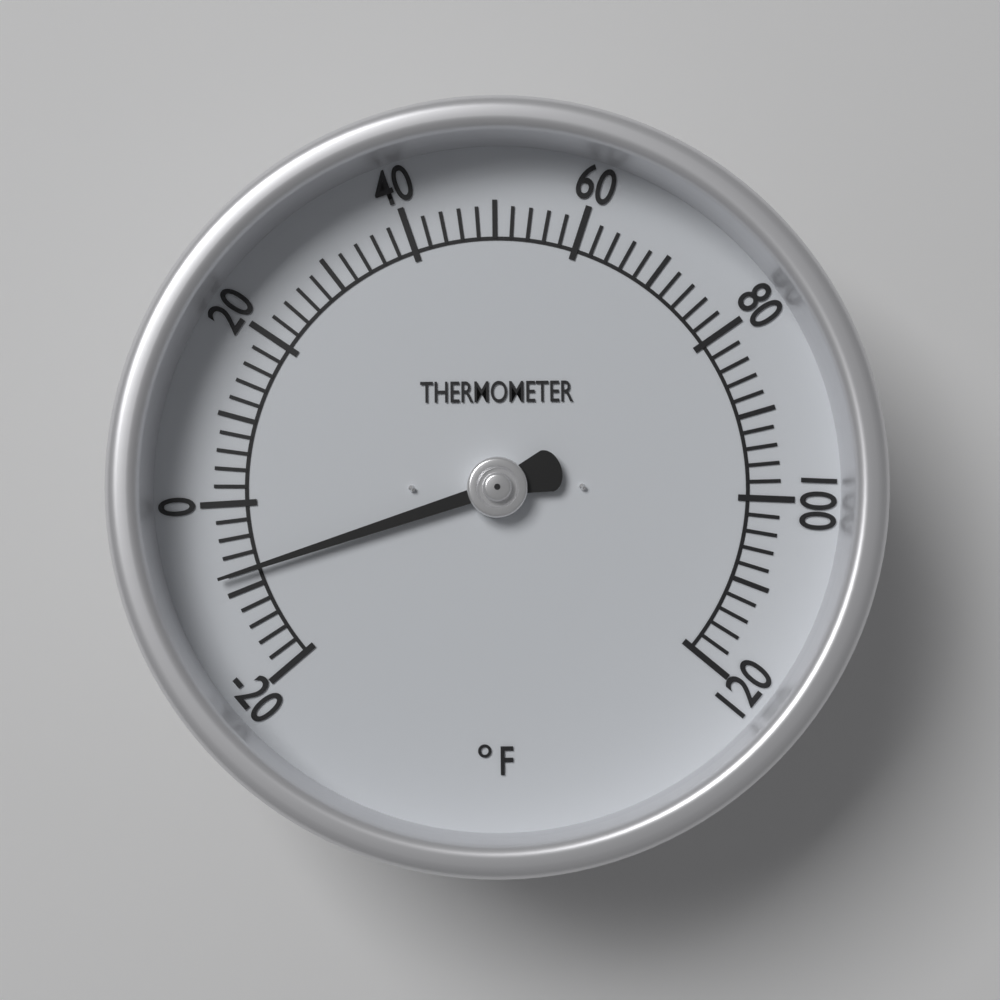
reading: -8 °F
